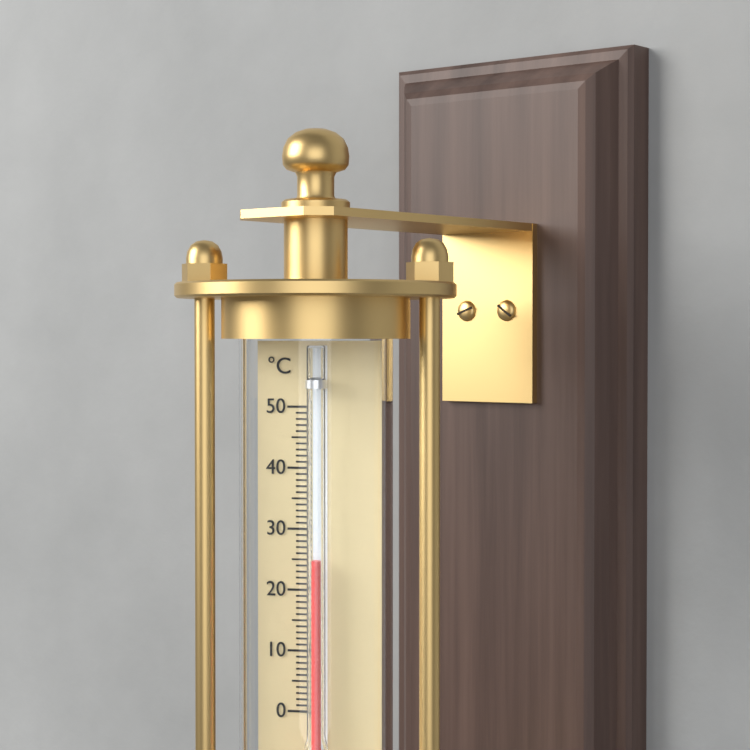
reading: 25 °C
